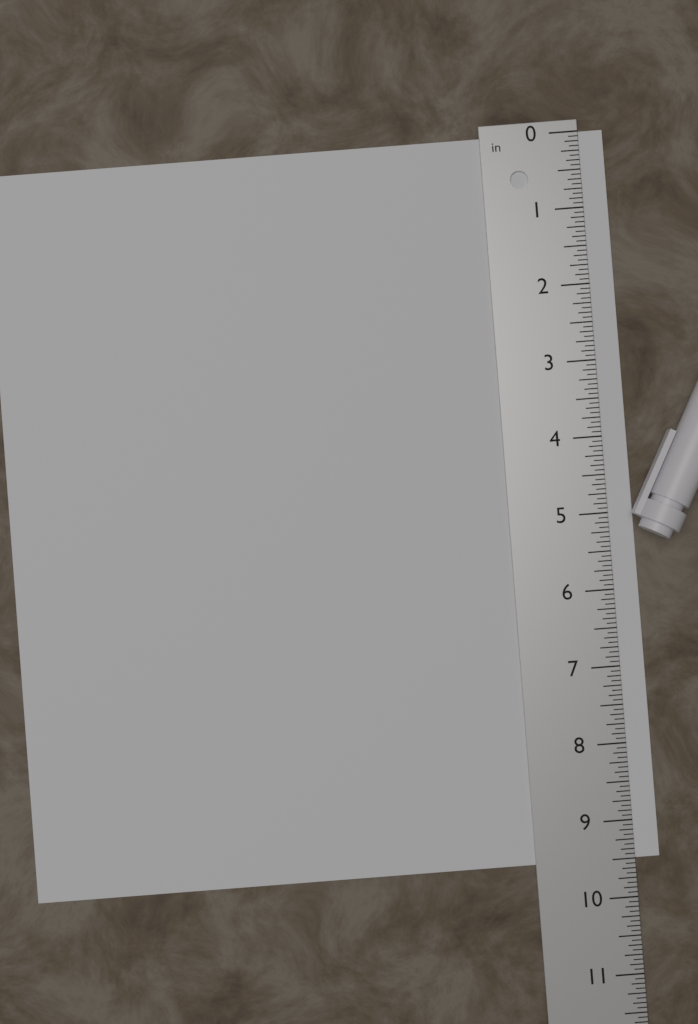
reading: 9.5000 in
